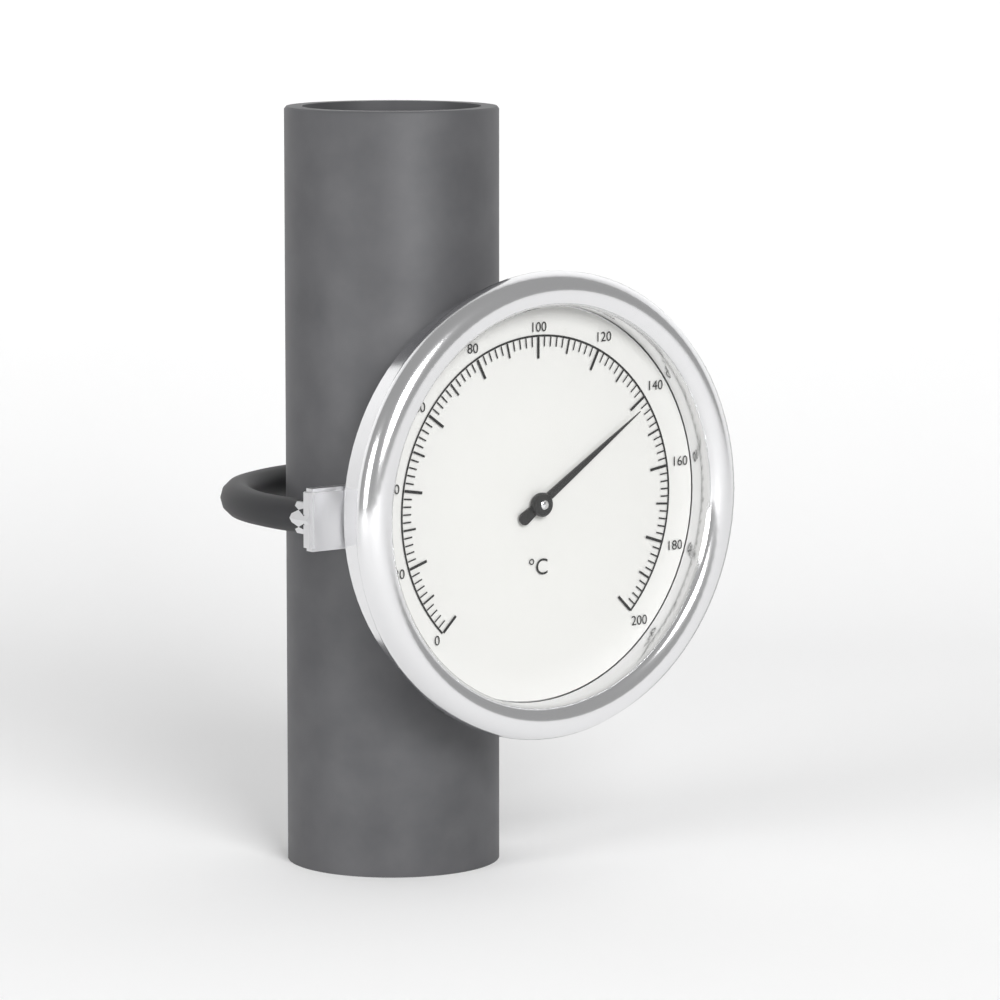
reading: 142 °C
